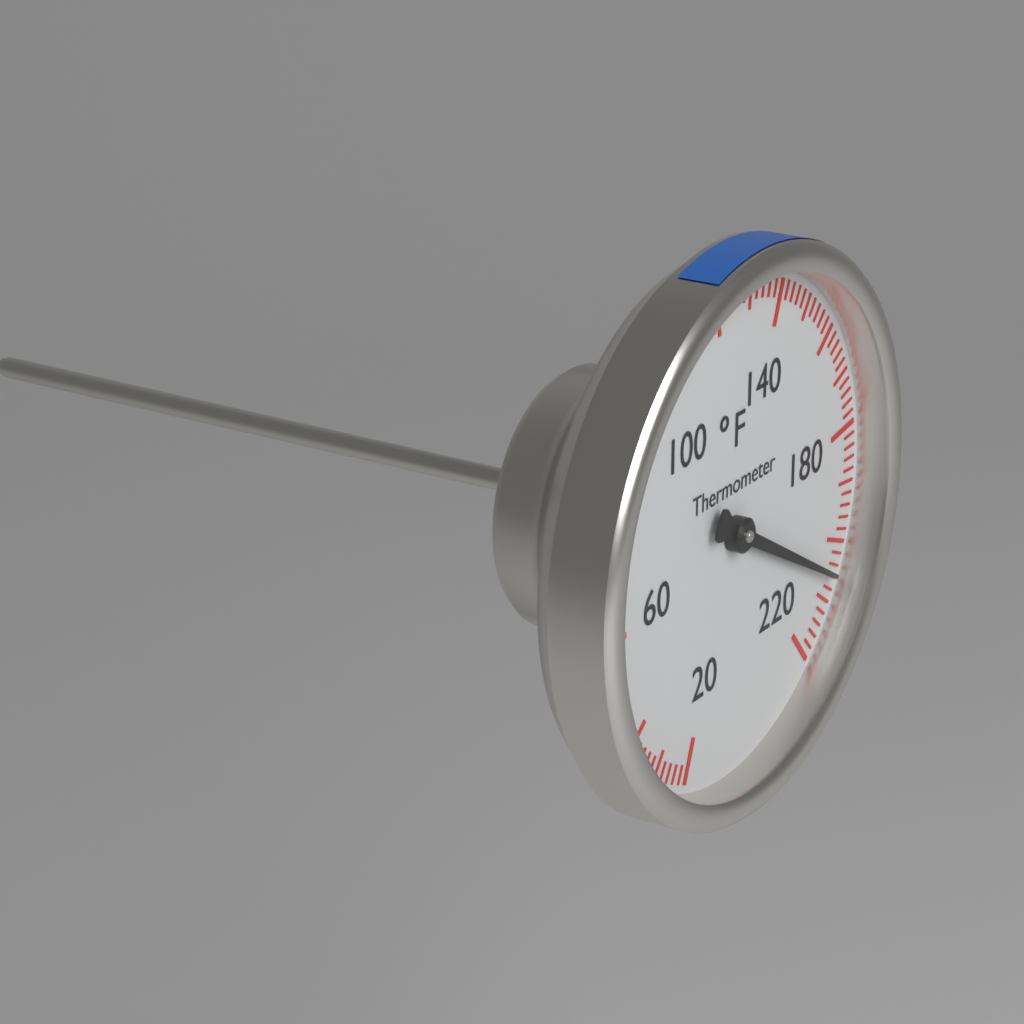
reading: 206 °F
